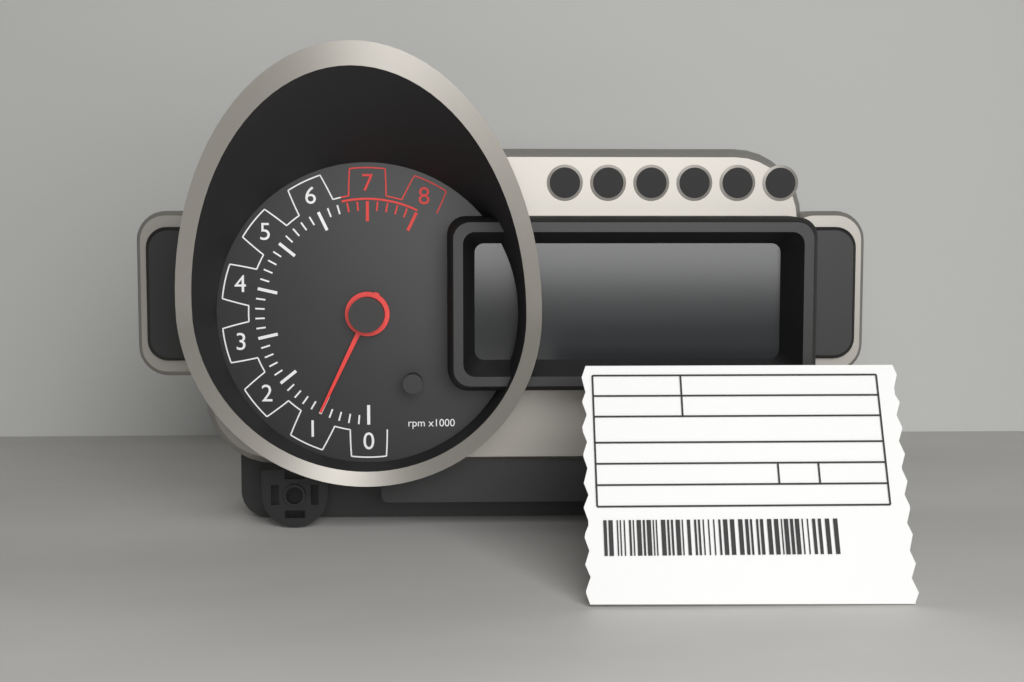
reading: 1.0 rpm x1000
